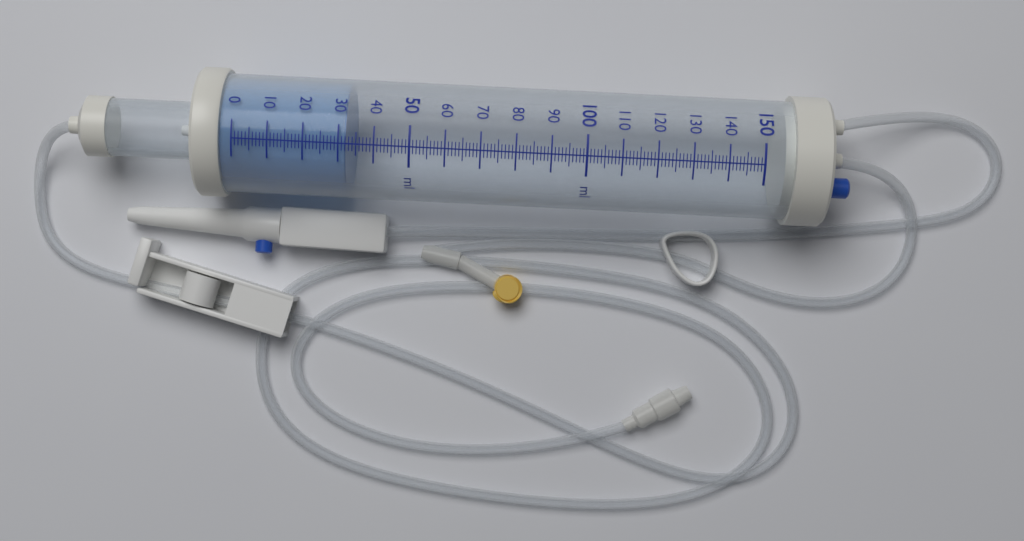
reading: 32 ml
